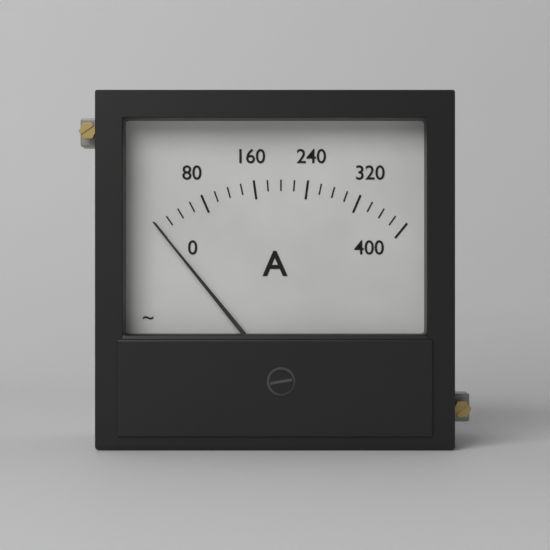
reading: 0 A
